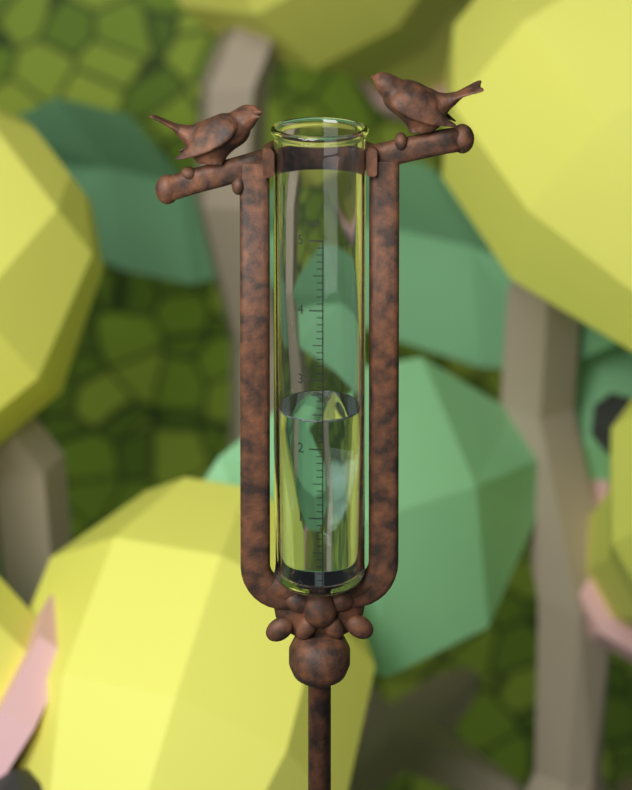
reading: 2.4 in
